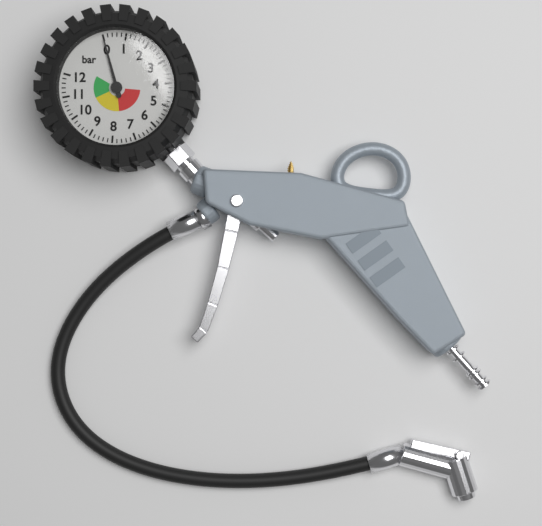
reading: 0.0 bar
